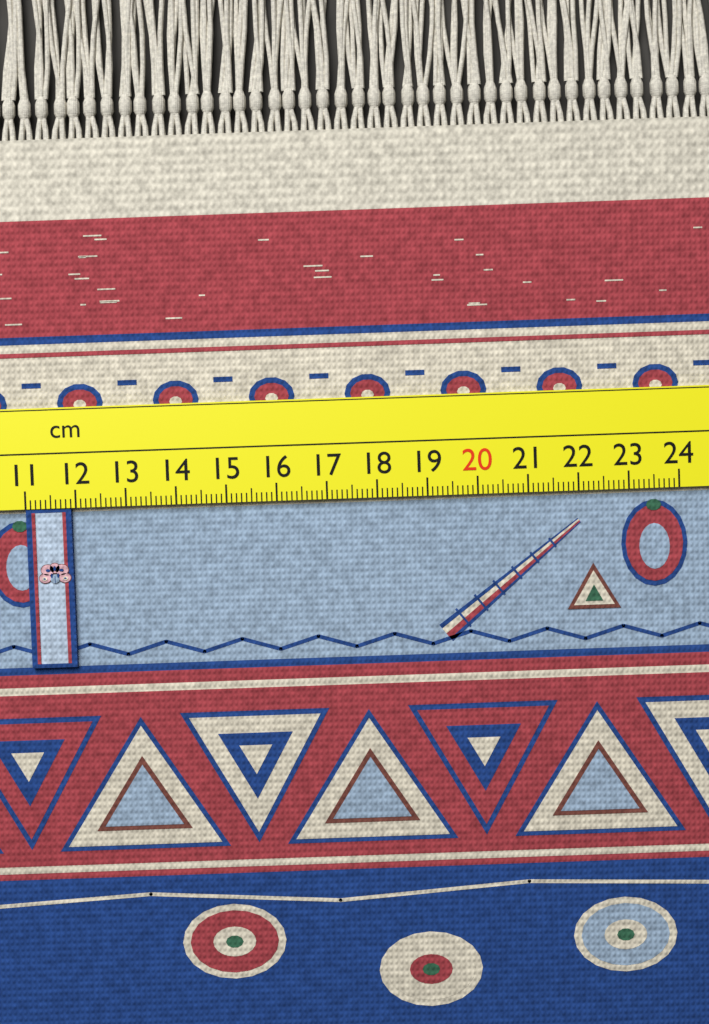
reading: 11.9 cm
